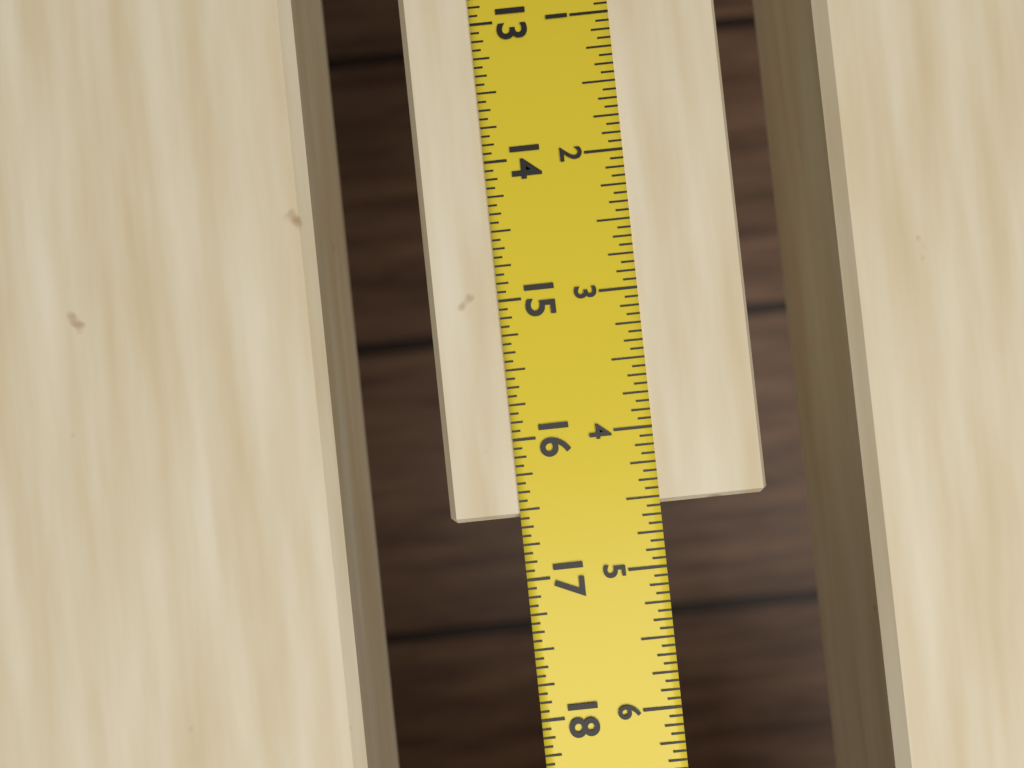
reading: 16.5625 in
